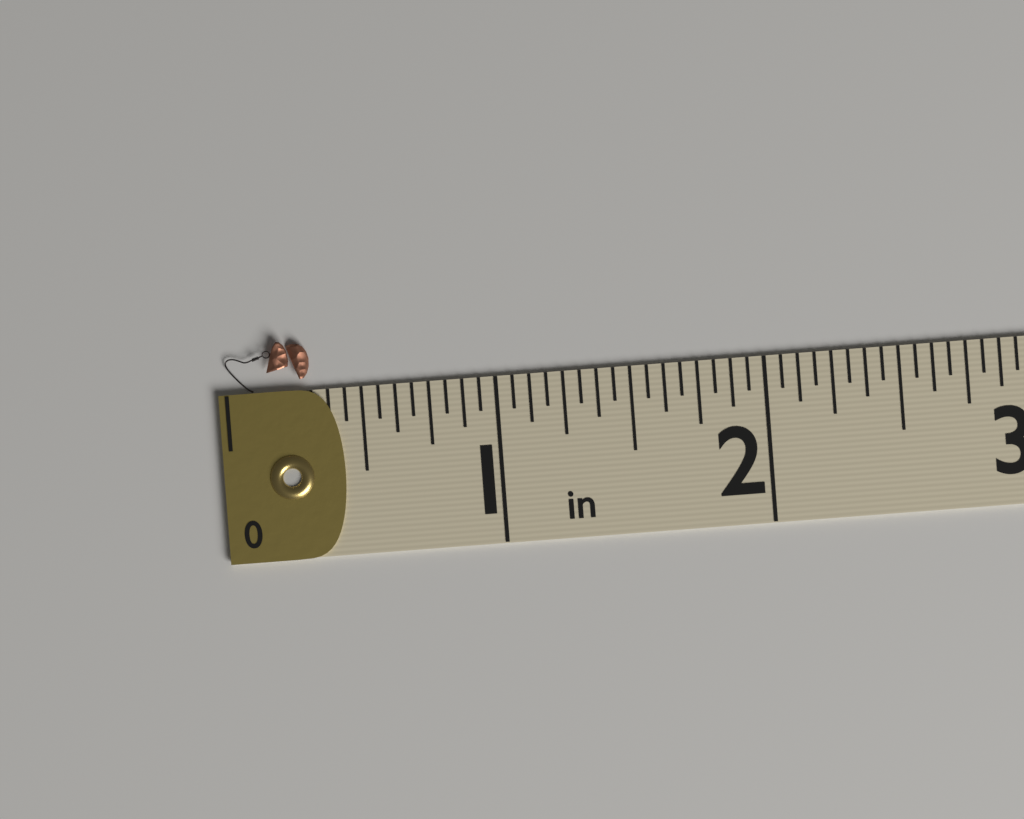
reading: 0.3125 in
